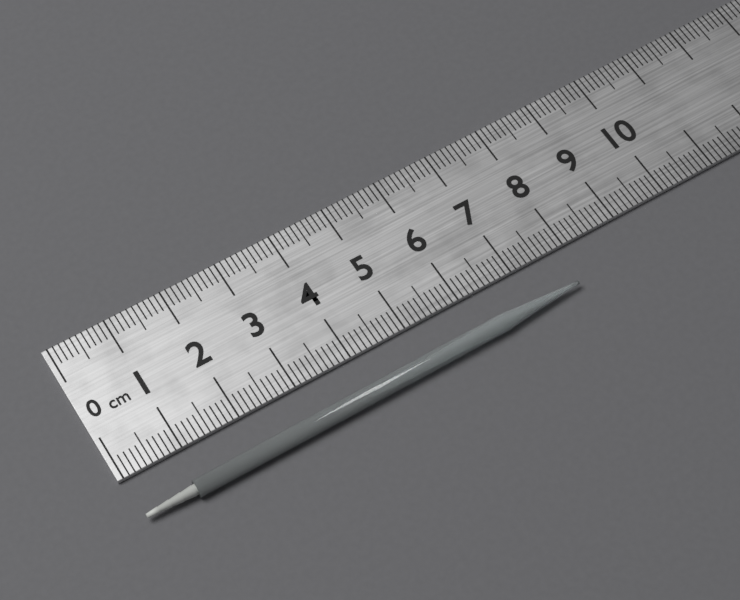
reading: 7.8 cm
